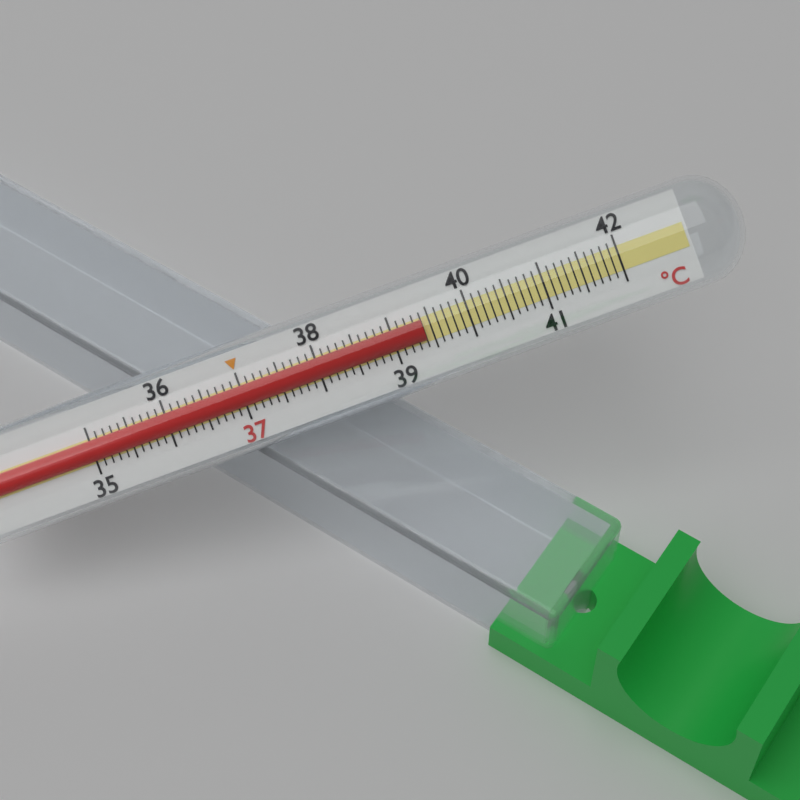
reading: 39.4 °C
